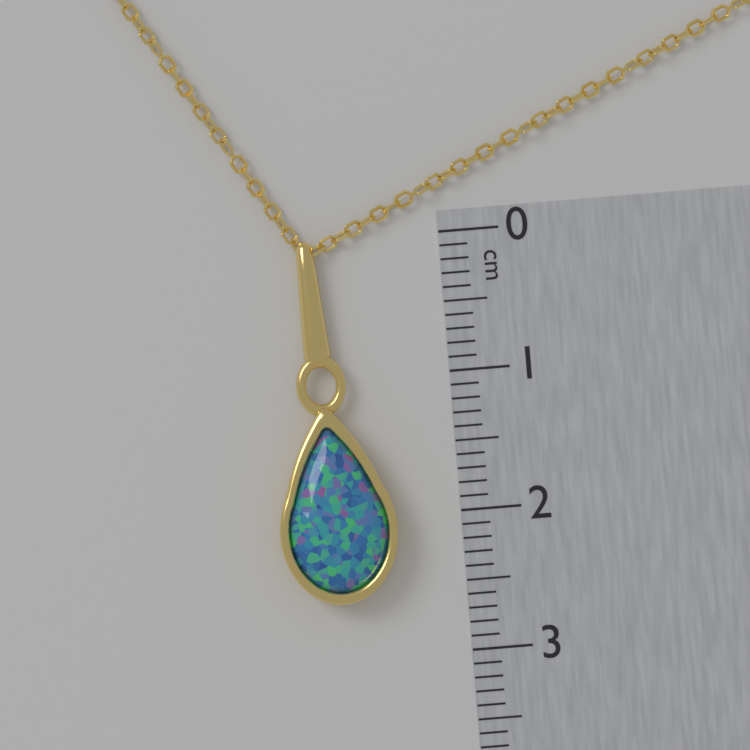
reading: 2.6 cm
